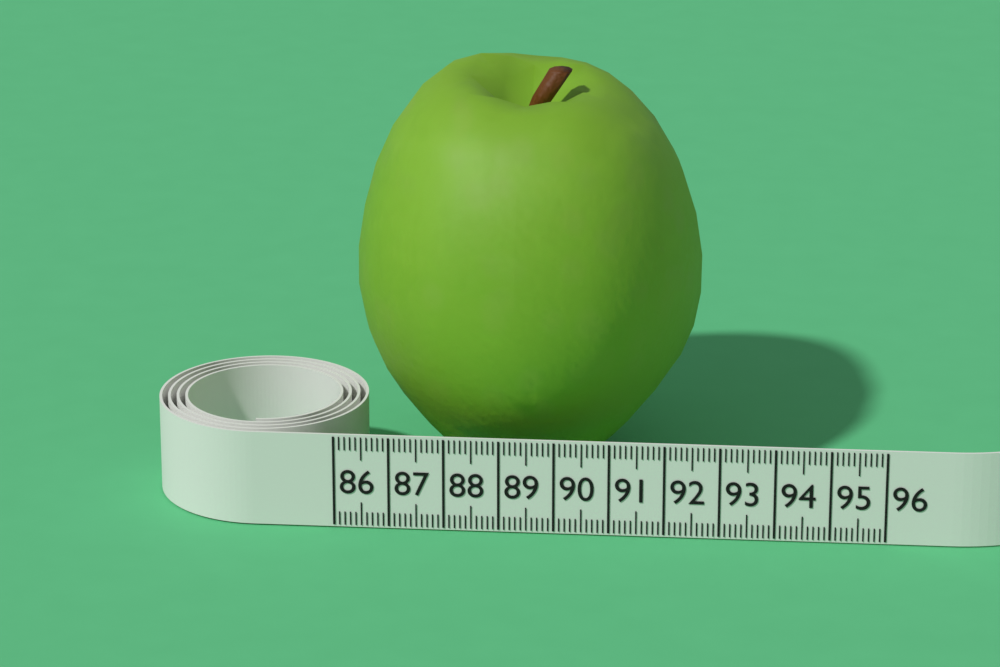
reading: 92.5 (no unit)
